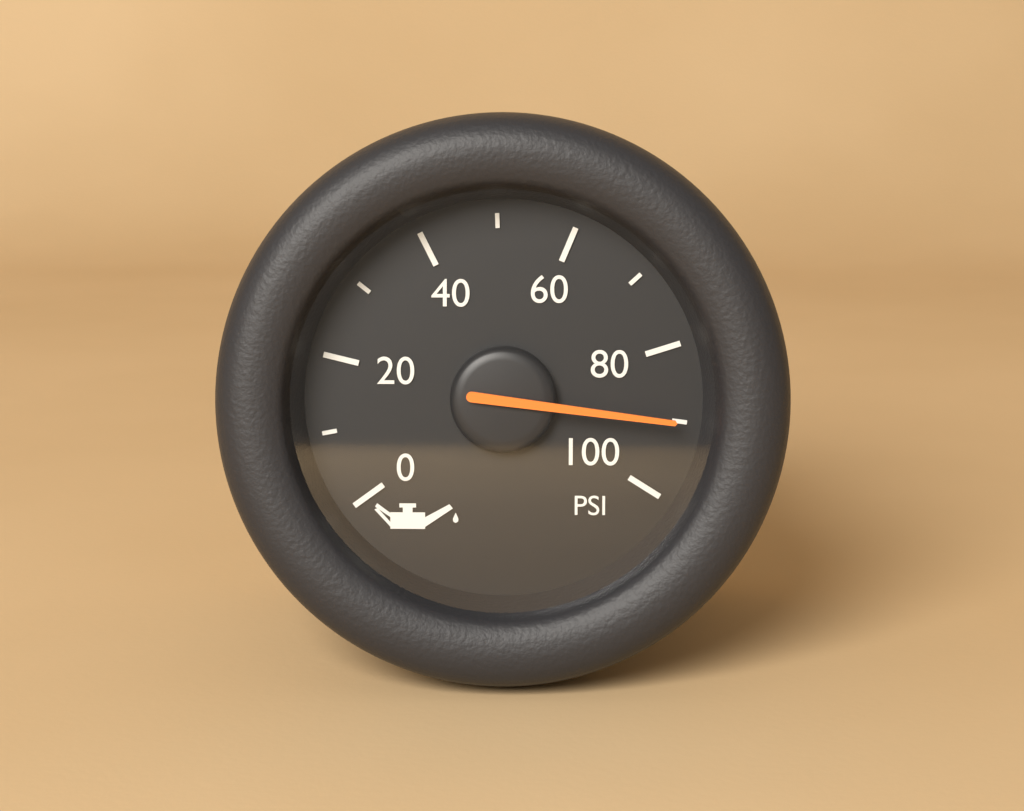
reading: 90 PSI
